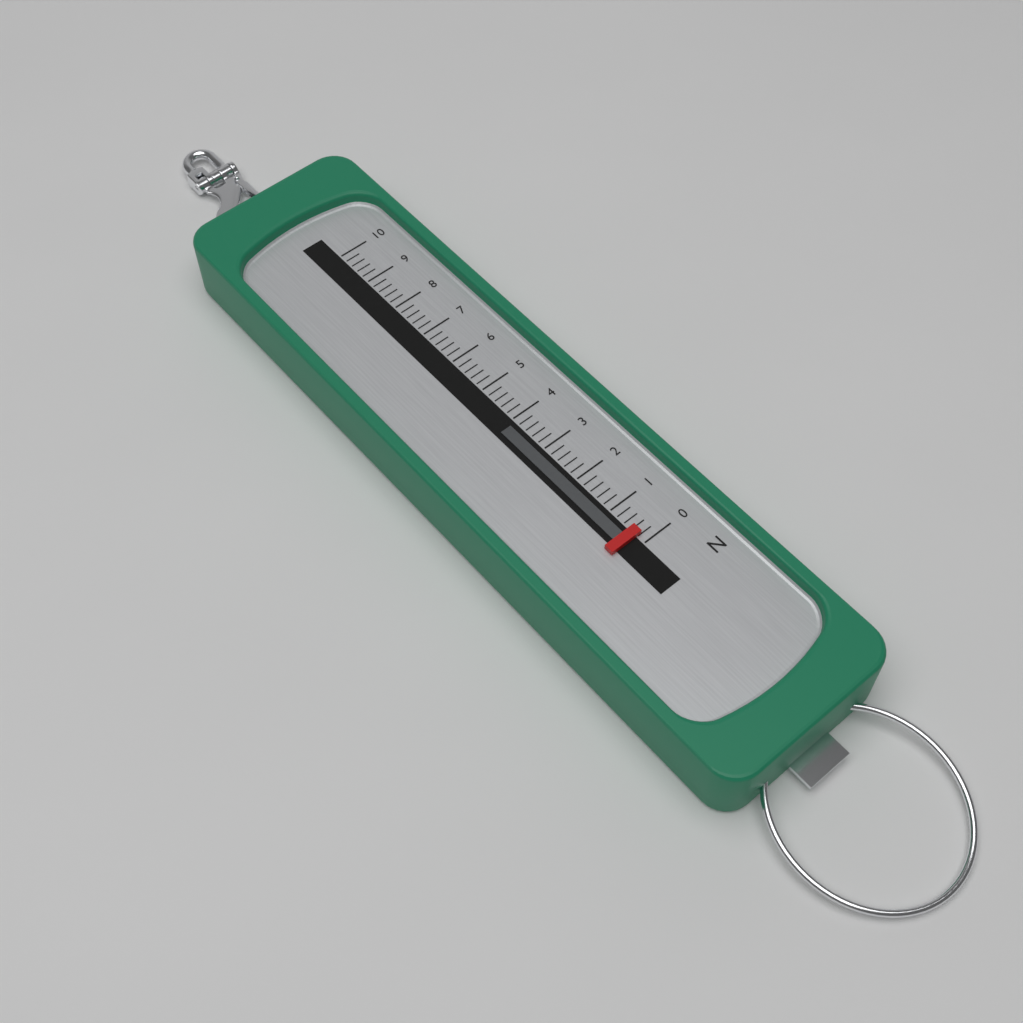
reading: 0.2 N
